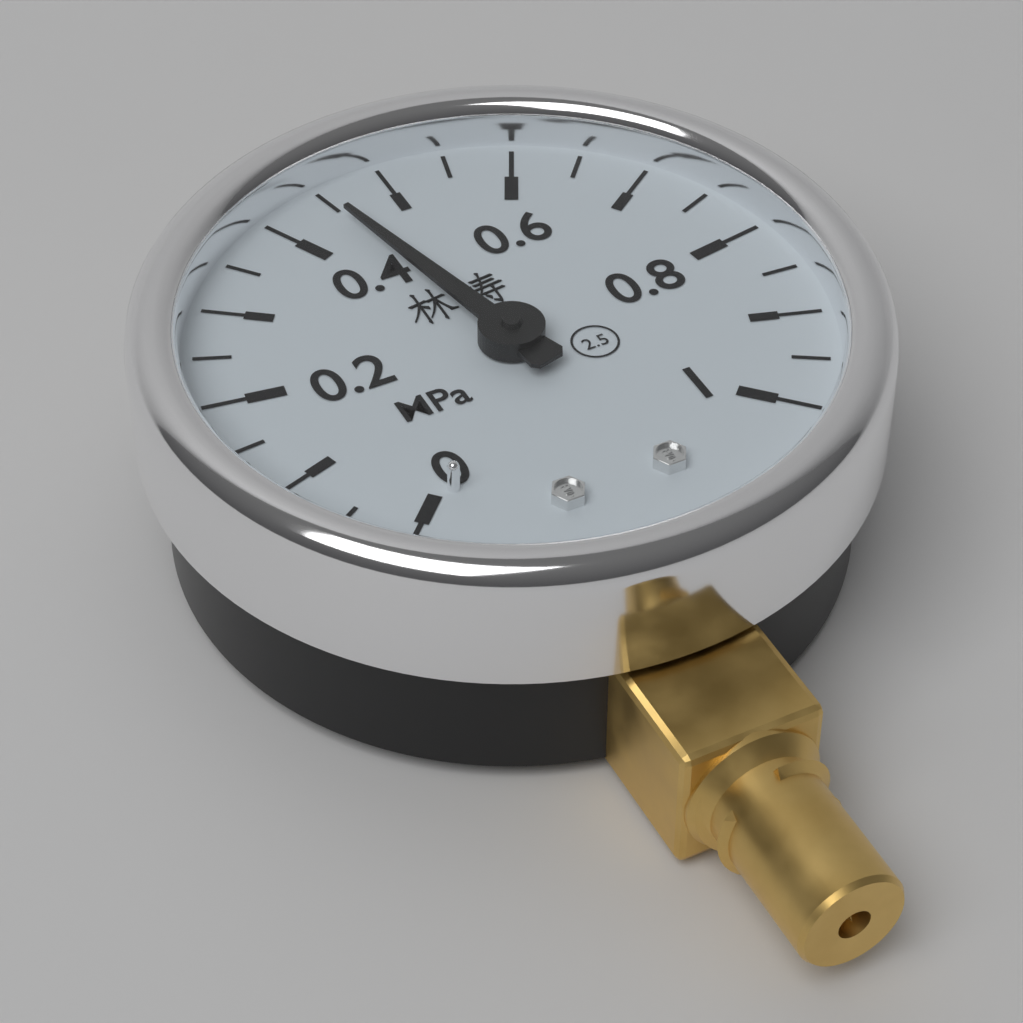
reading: 0.45 MPa
